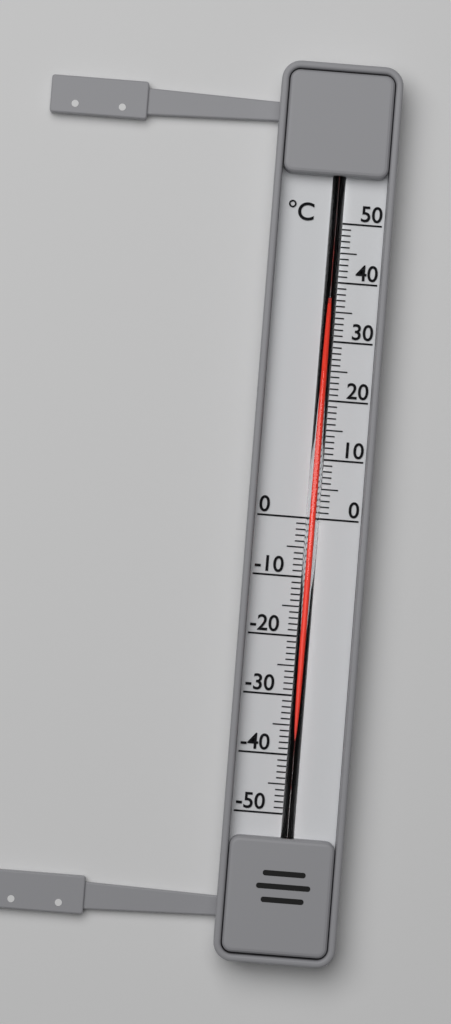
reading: 36 °C
